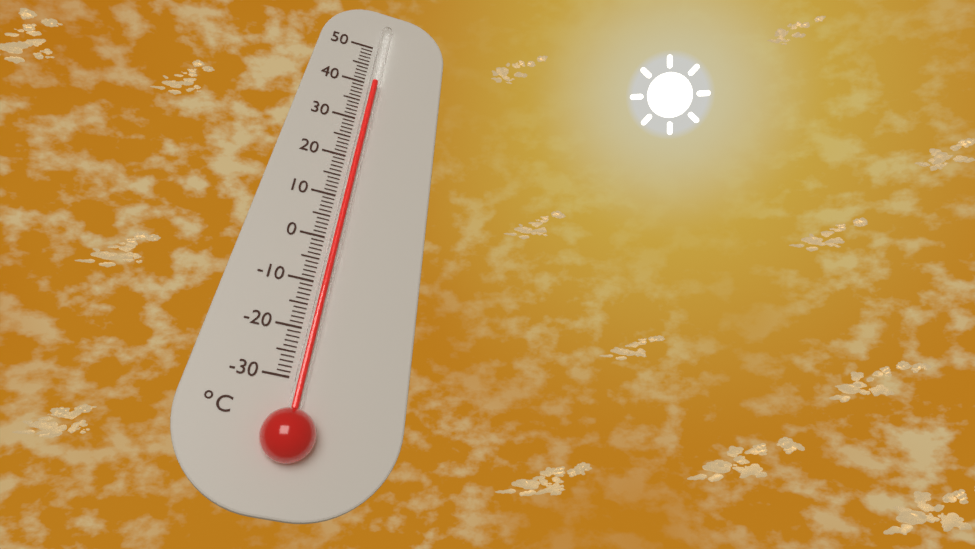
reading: 40 °C
